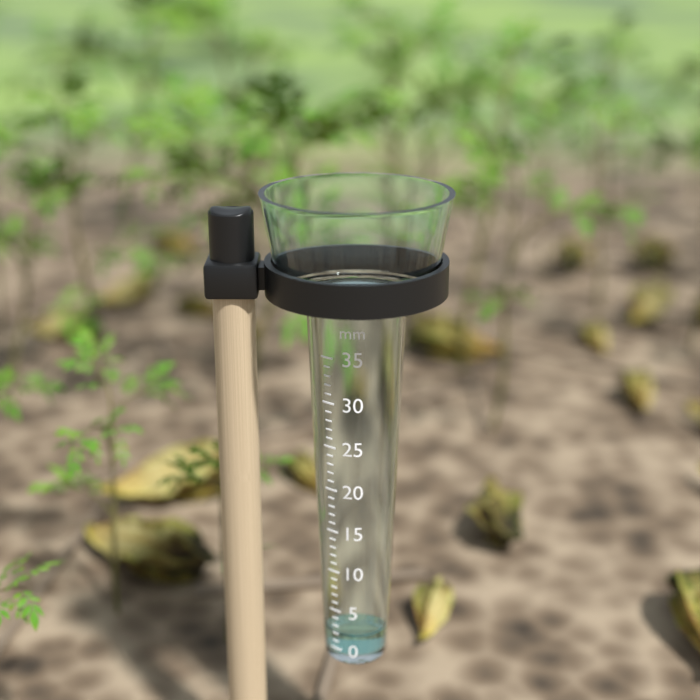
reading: 2 mm
